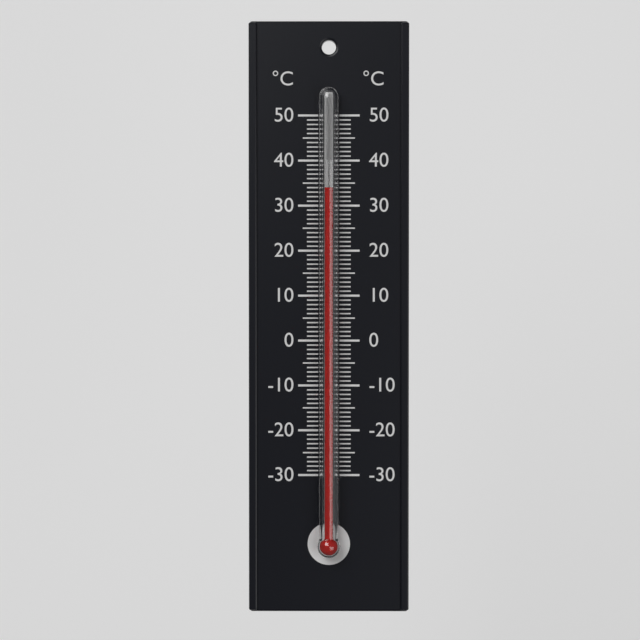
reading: 34 °C
